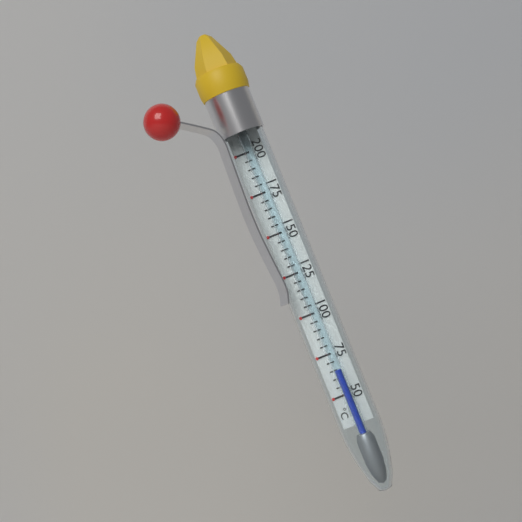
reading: 65 °C
